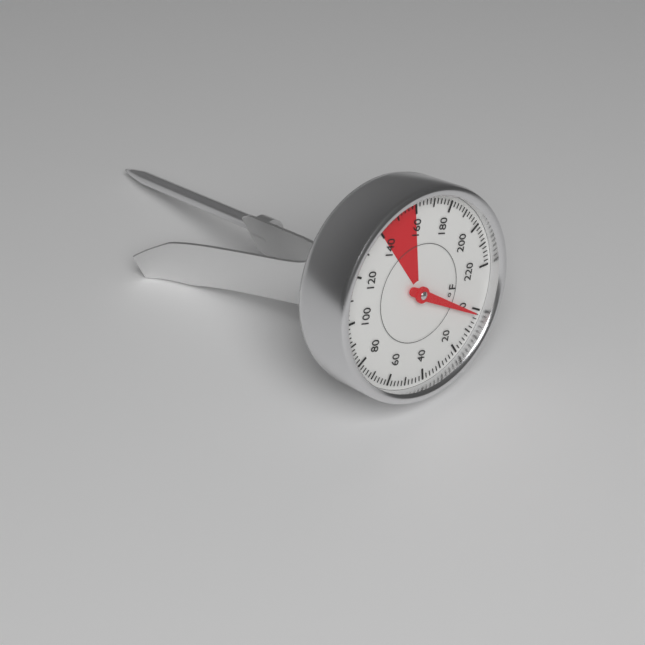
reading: 2 °F
